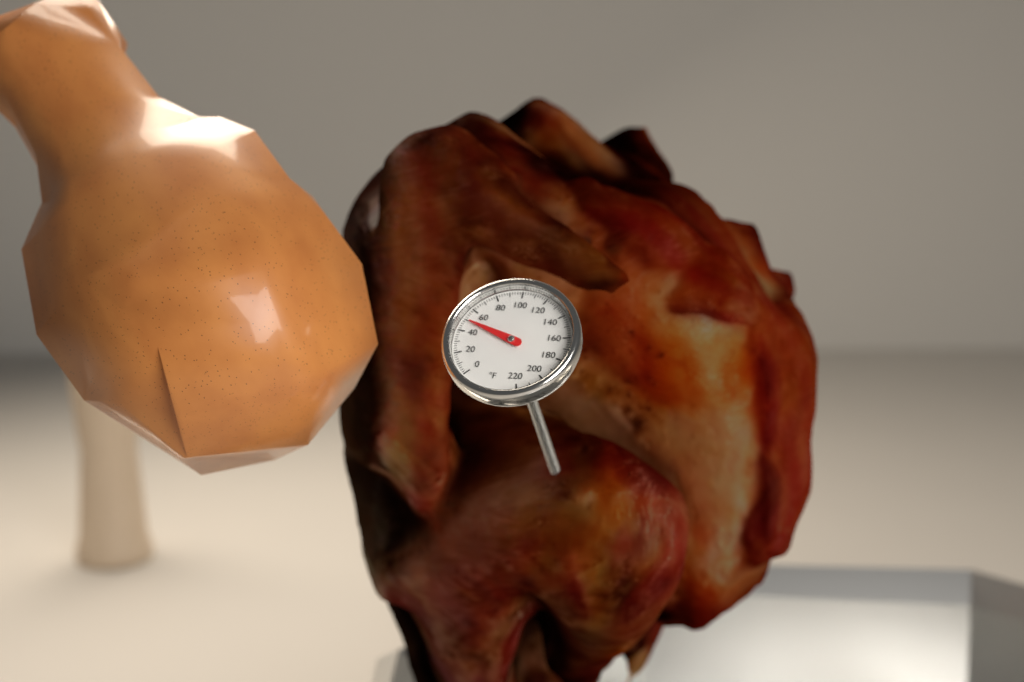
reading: 50 °F
